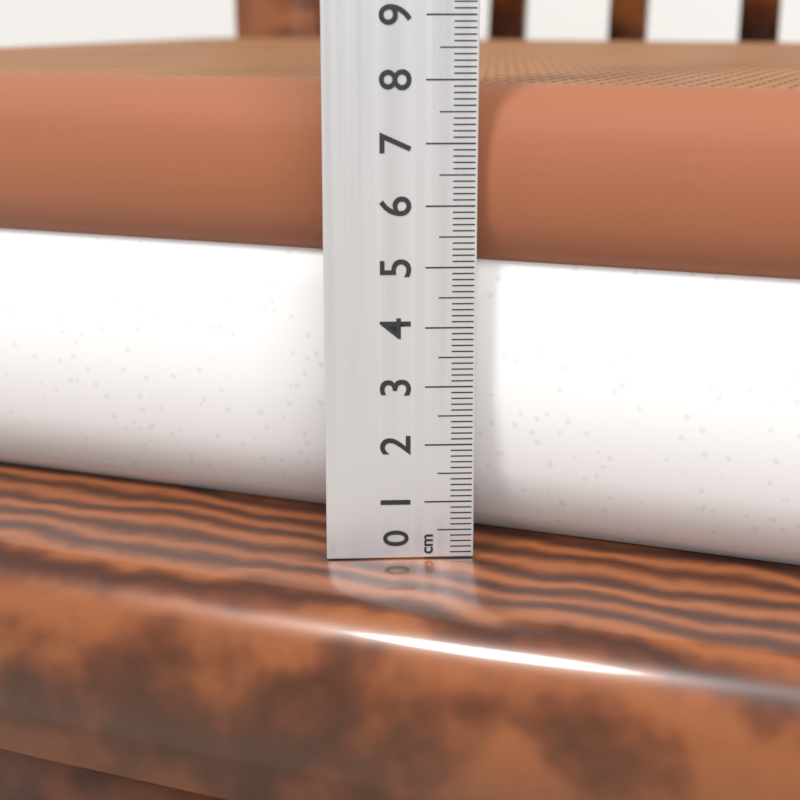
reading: 7.9 cm
